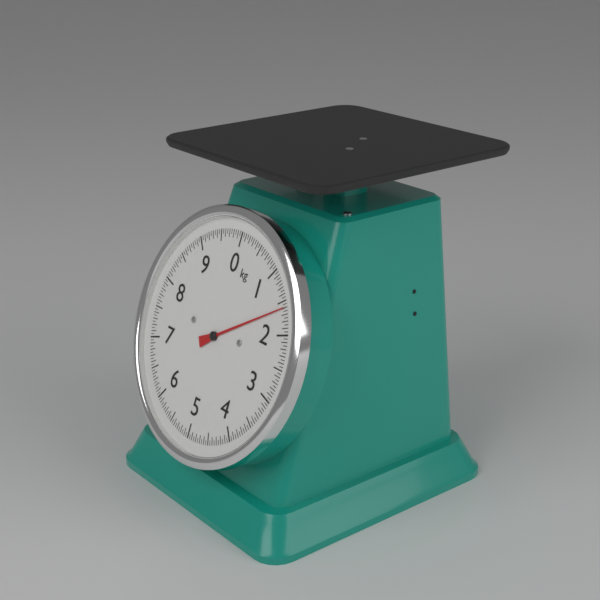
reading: 1.60 kg
